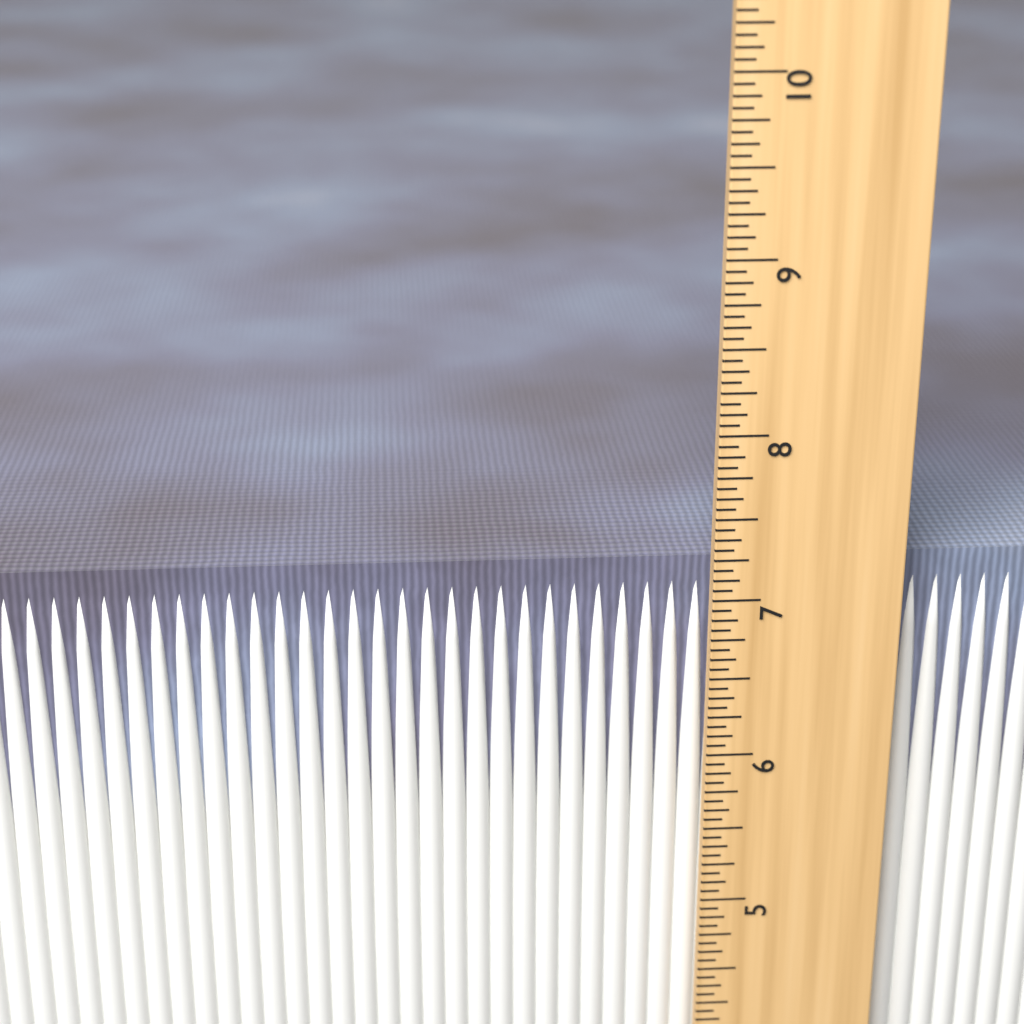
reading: 7.1875 in
